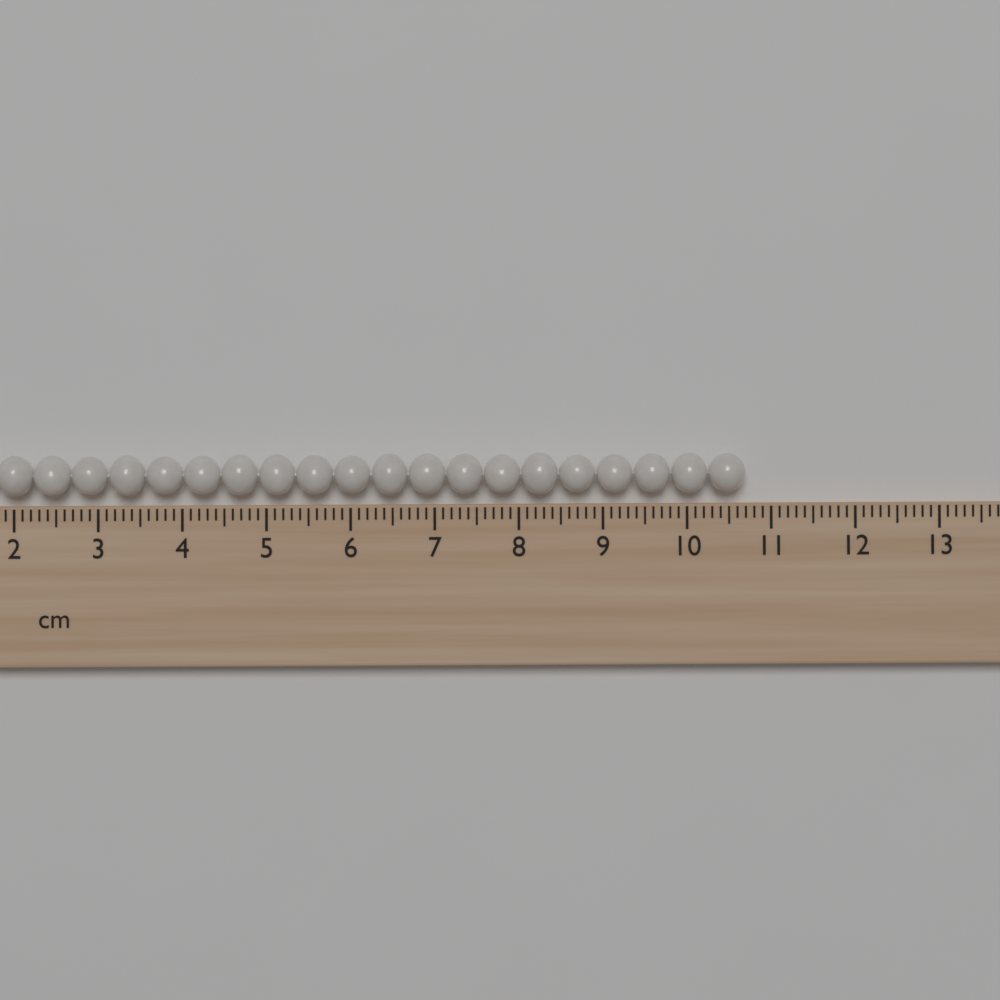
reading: 10.7 cm
